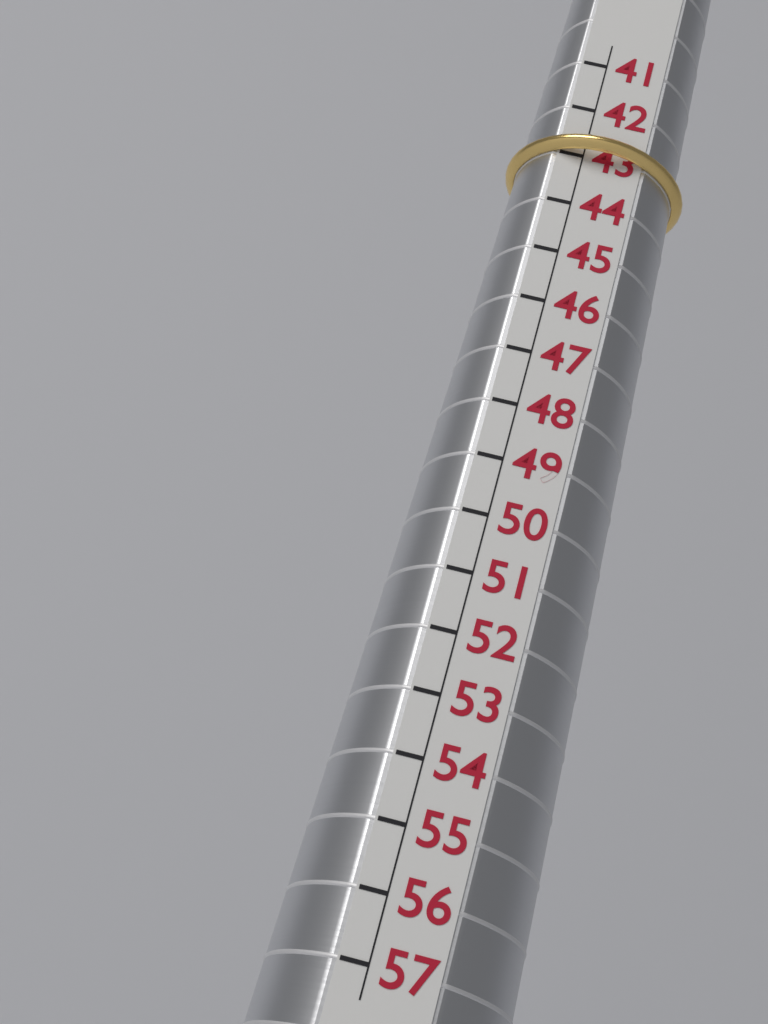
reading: 43 (no unit)
